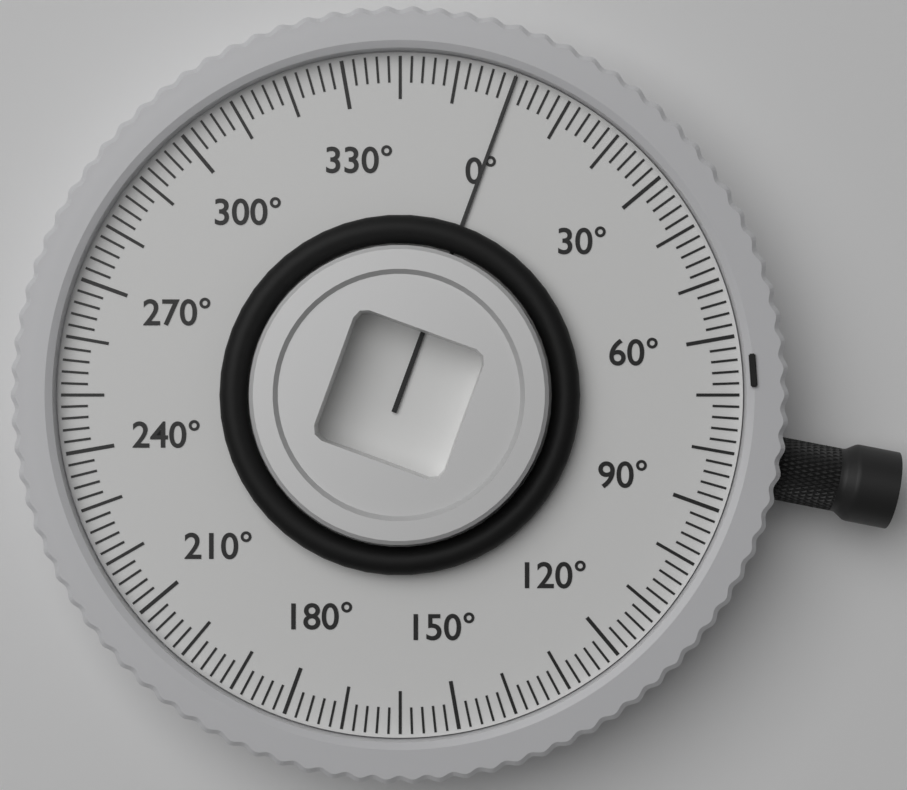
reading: 0 °
